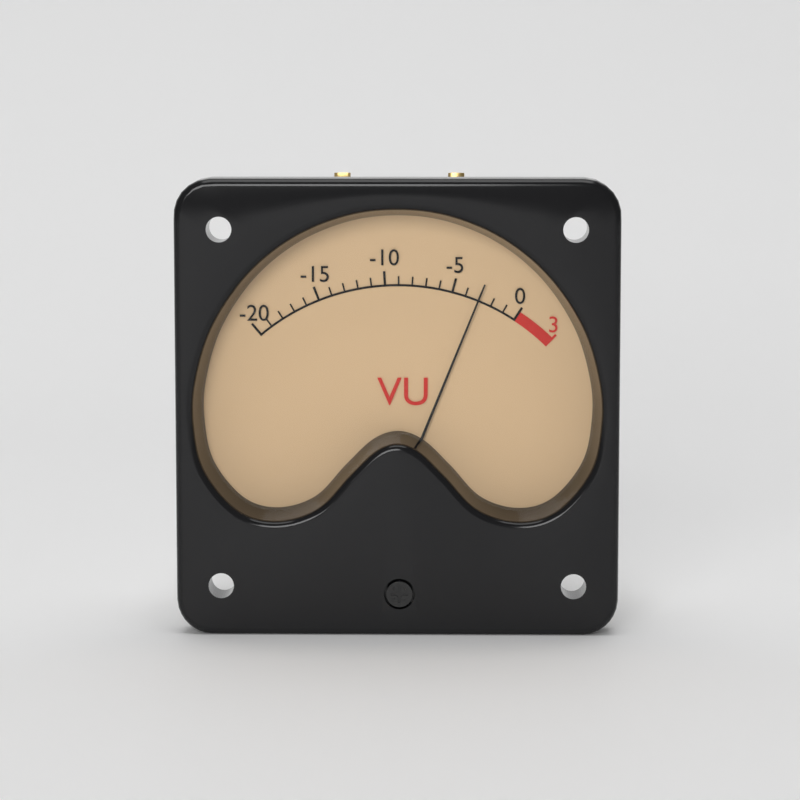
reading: -3 VU
